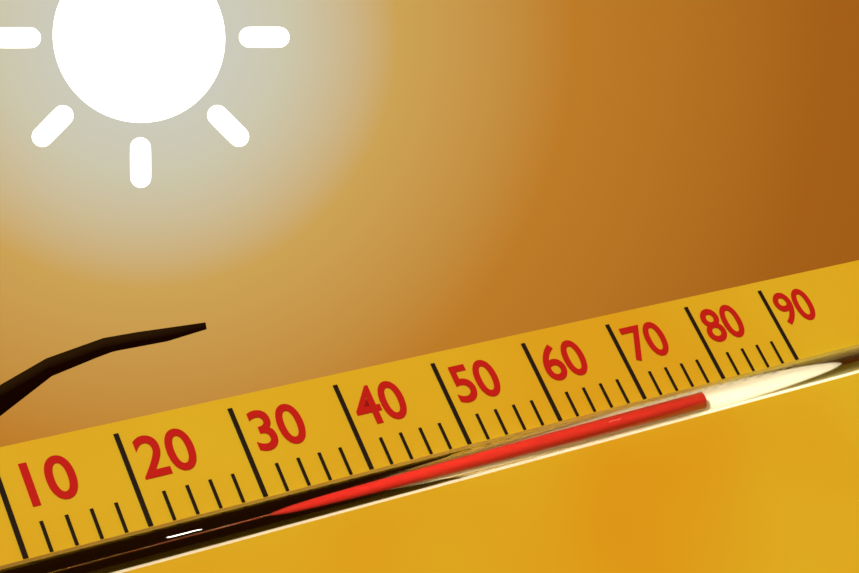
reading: 76 (no unit)
